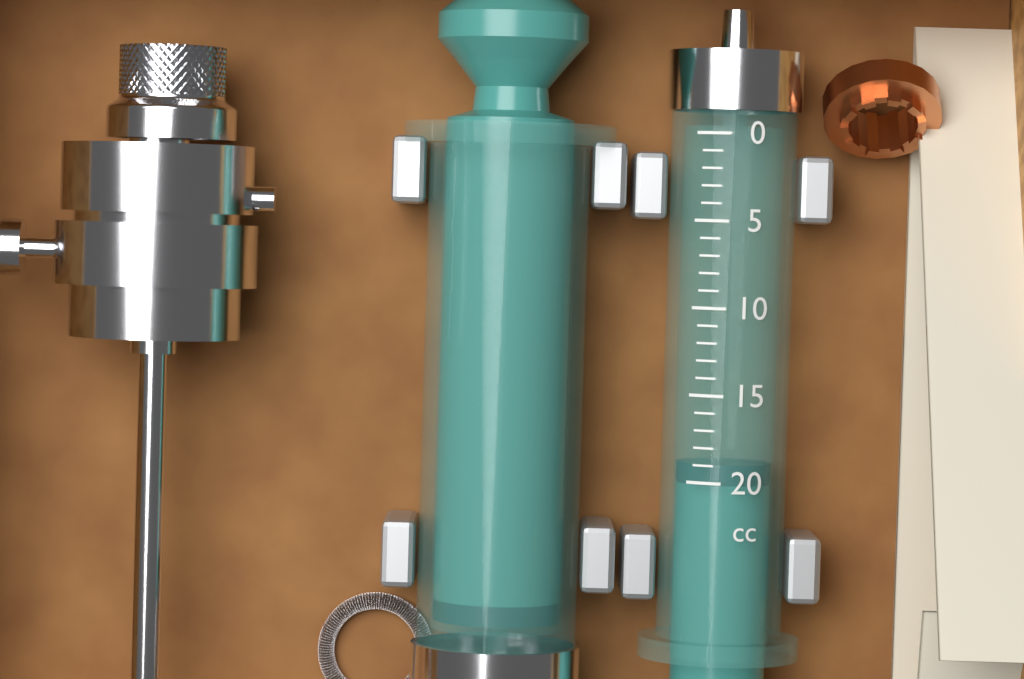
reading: 19 cc
